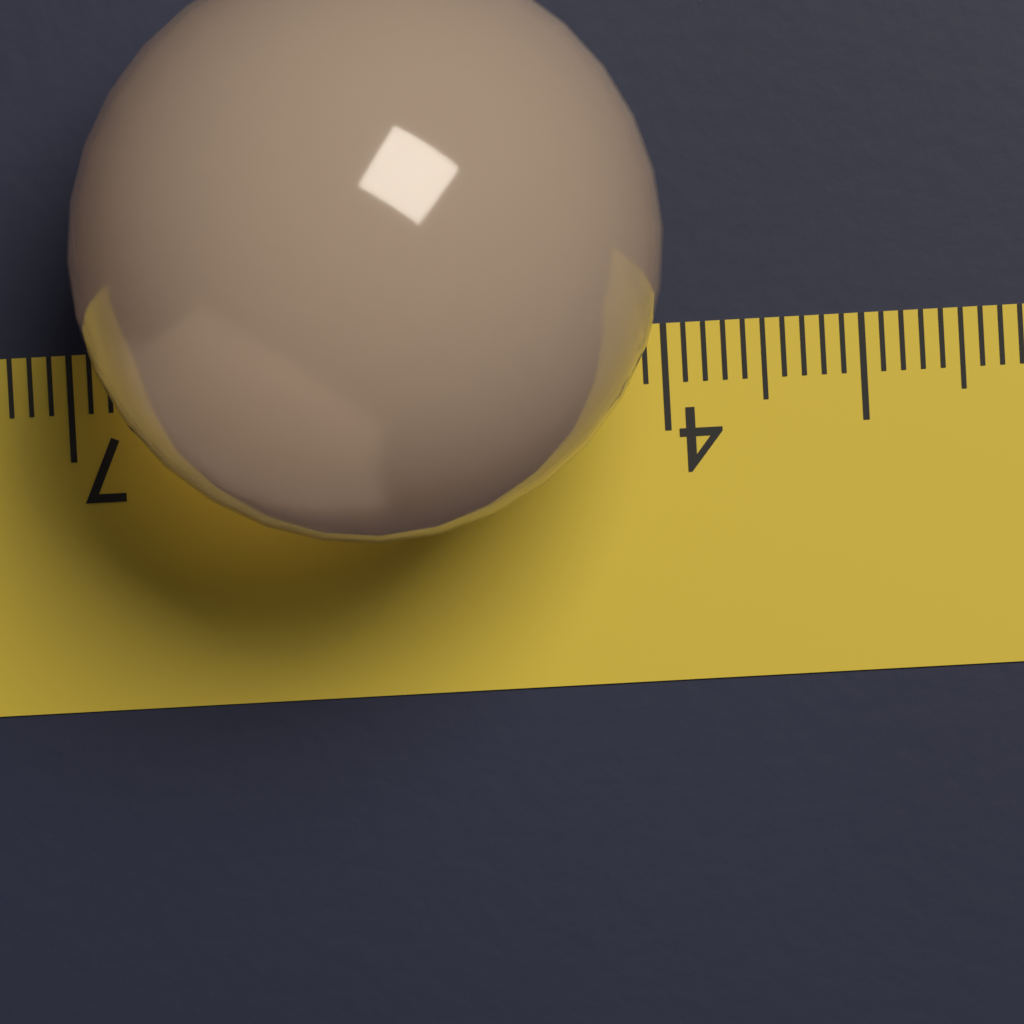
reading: 6.9 (no unit)
